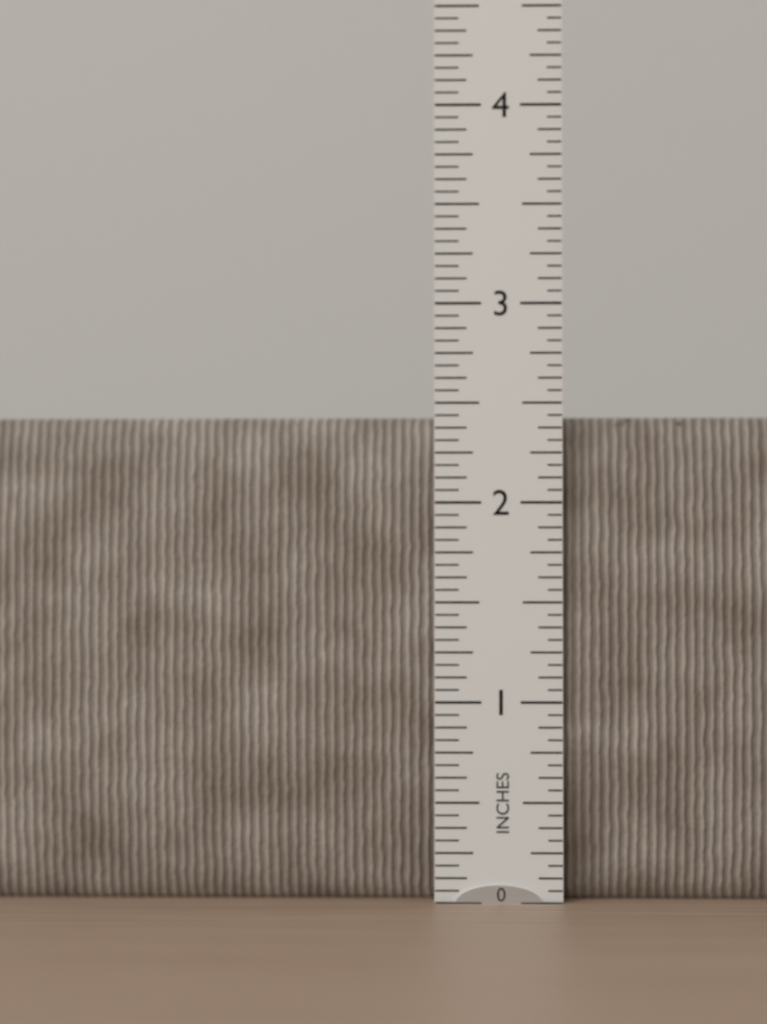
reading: 2.4375 in
